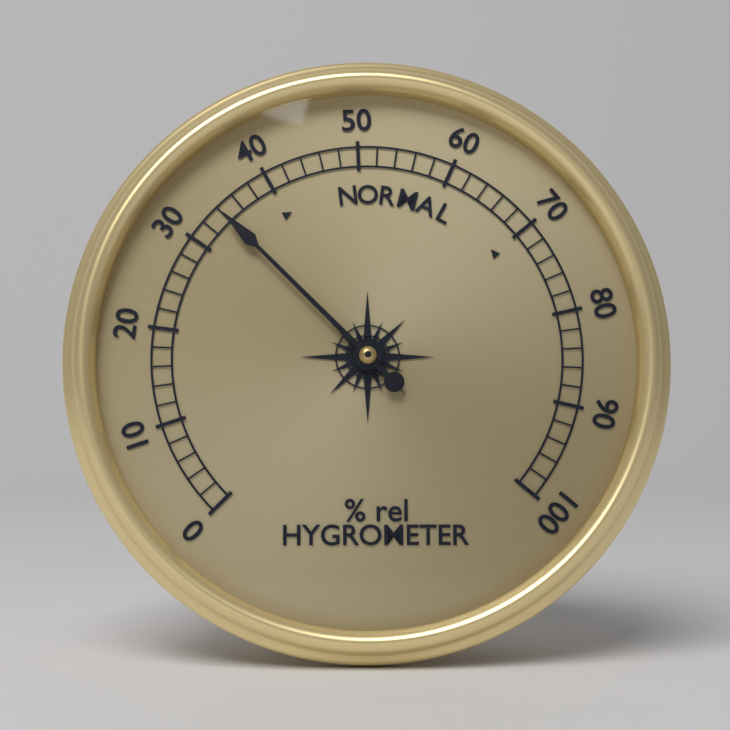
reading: 34 % rel
